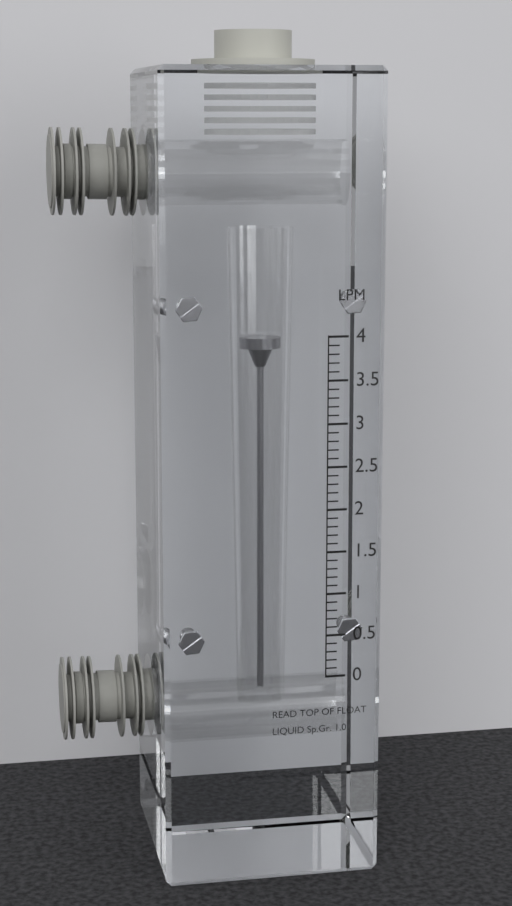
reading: 3.9 LPM
